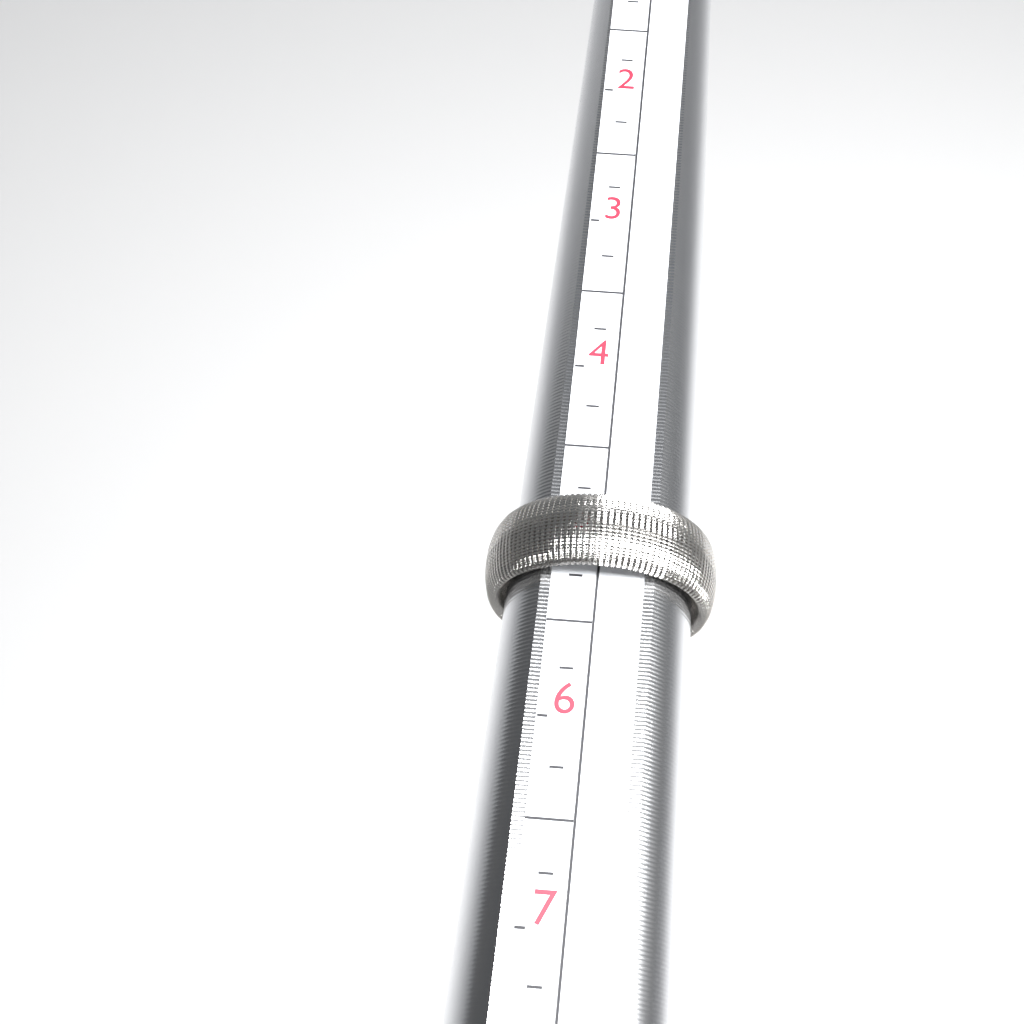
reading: 5.25 (no unit)
